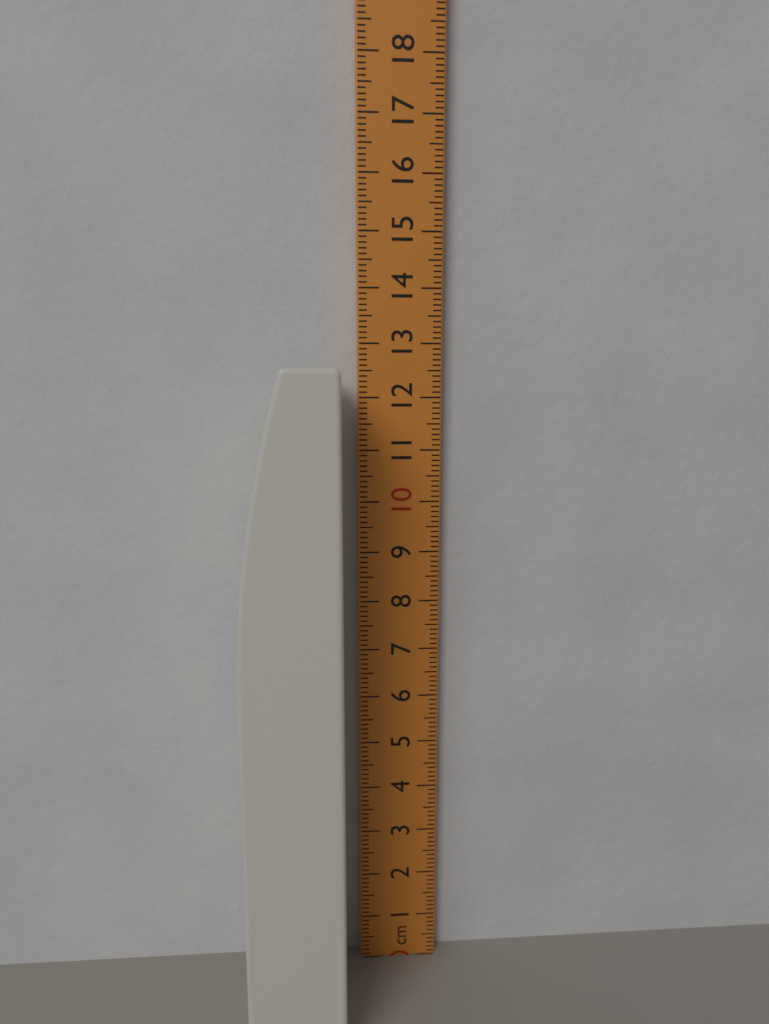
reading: 12.5 cm
